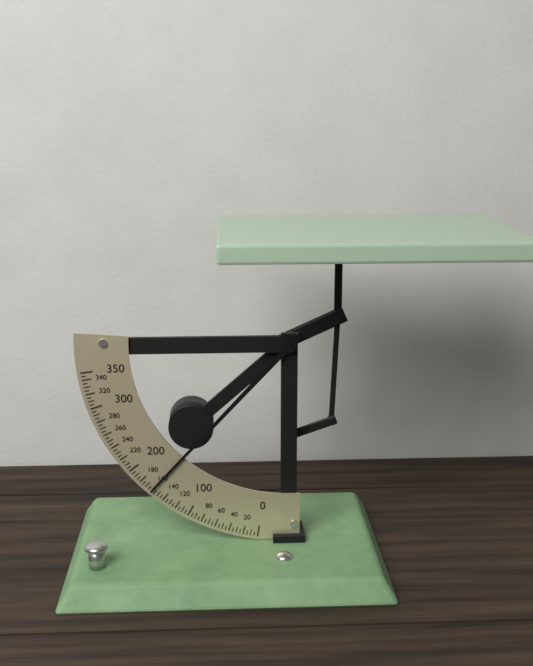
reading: 160 (no unit)
